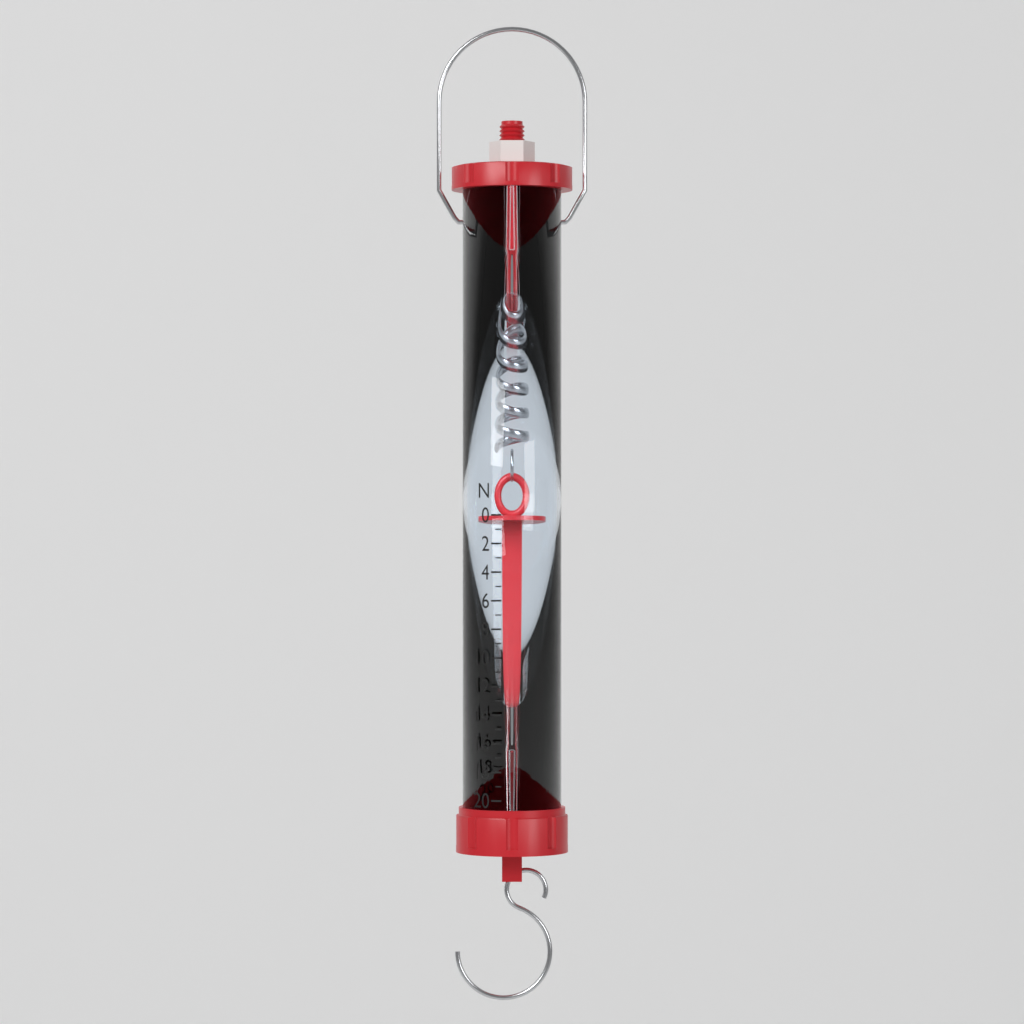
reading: 0 N
